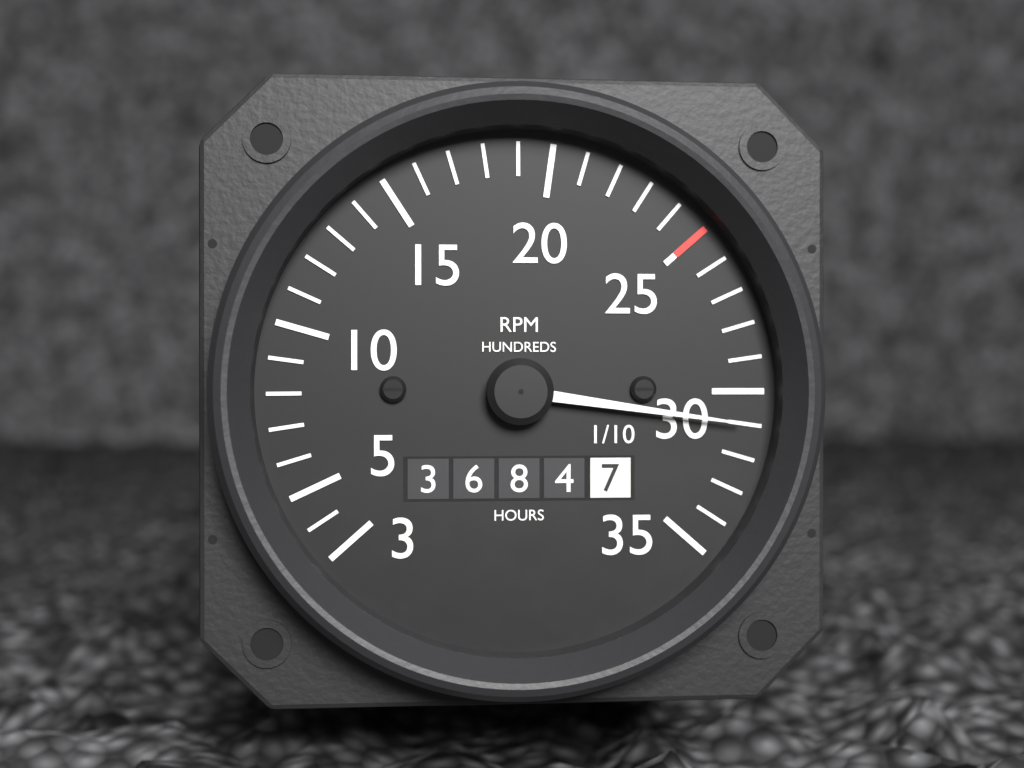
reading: 3100 RPM
